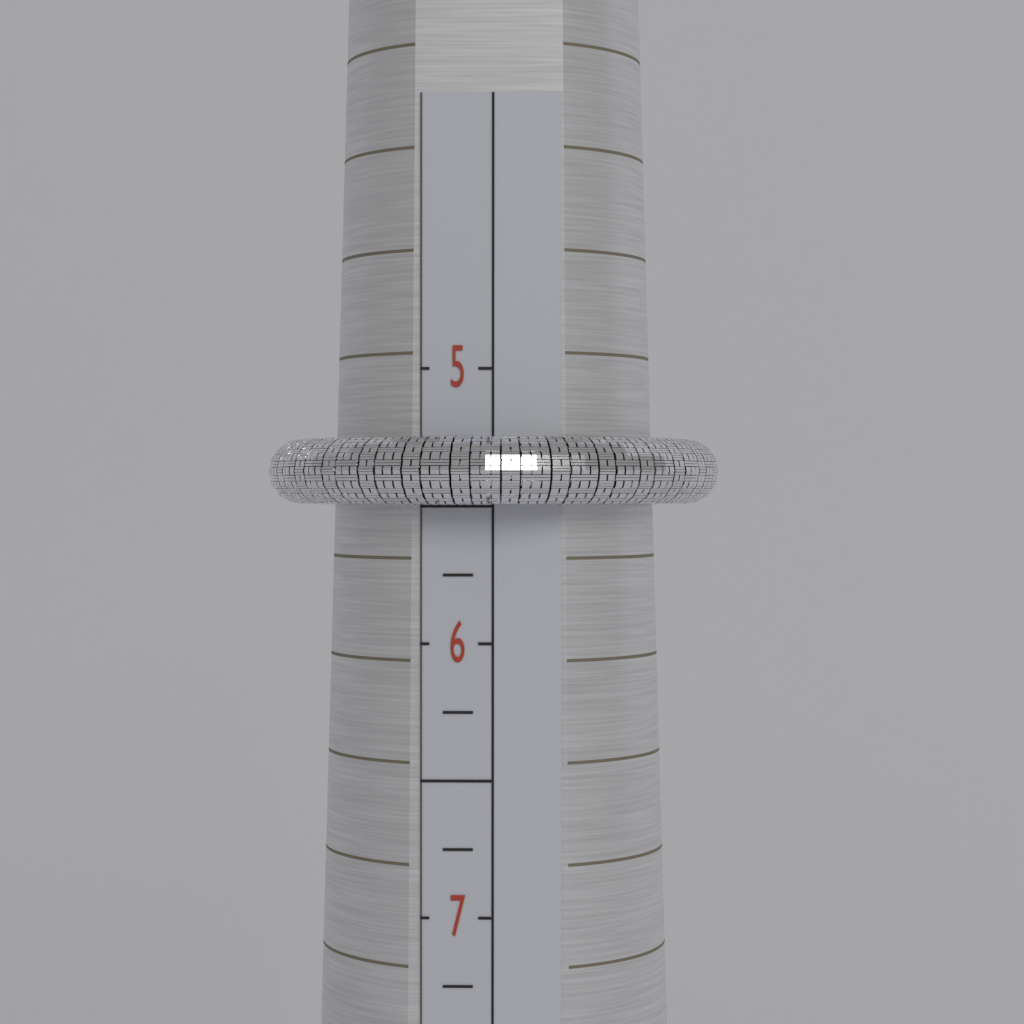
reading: 5.50 (no unit)
